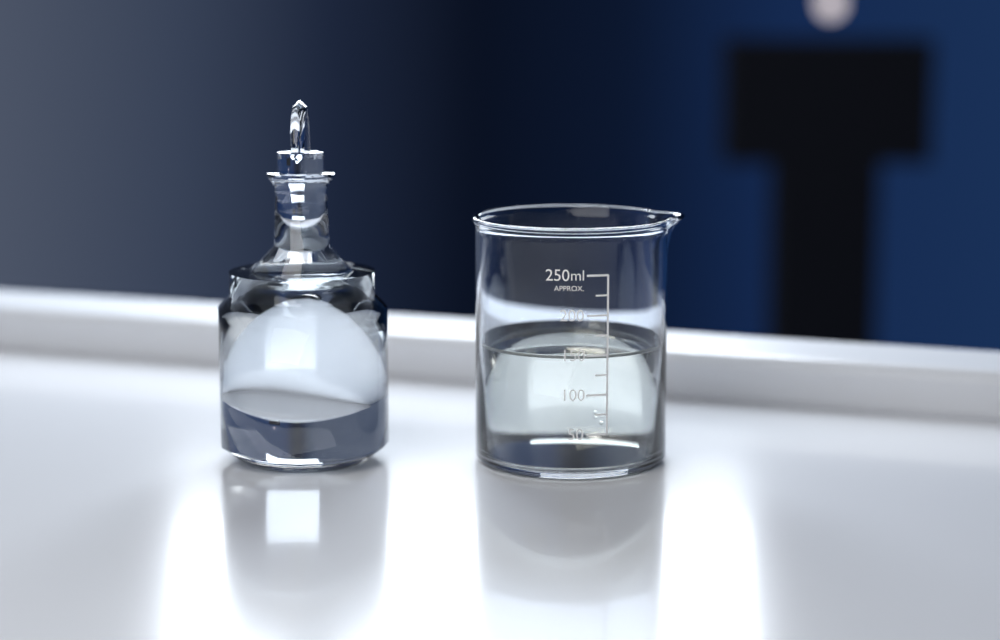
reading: 150 ml
